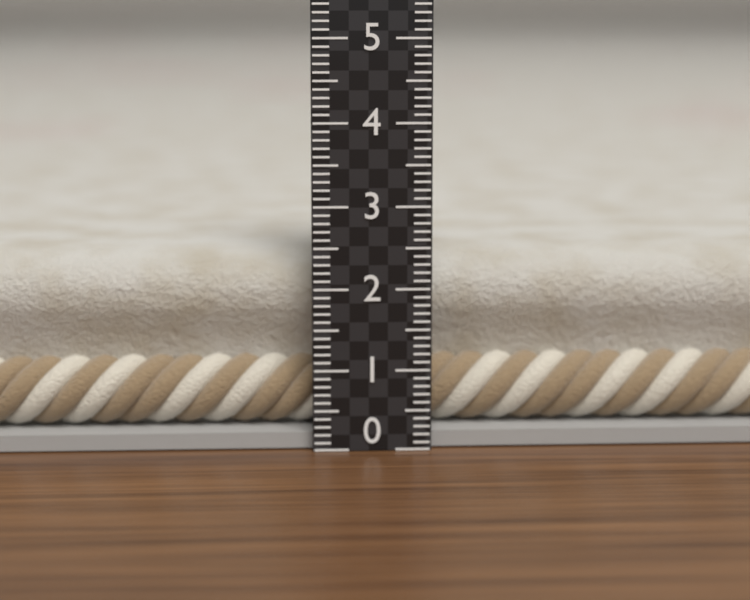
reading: 2.4 (no unit)
